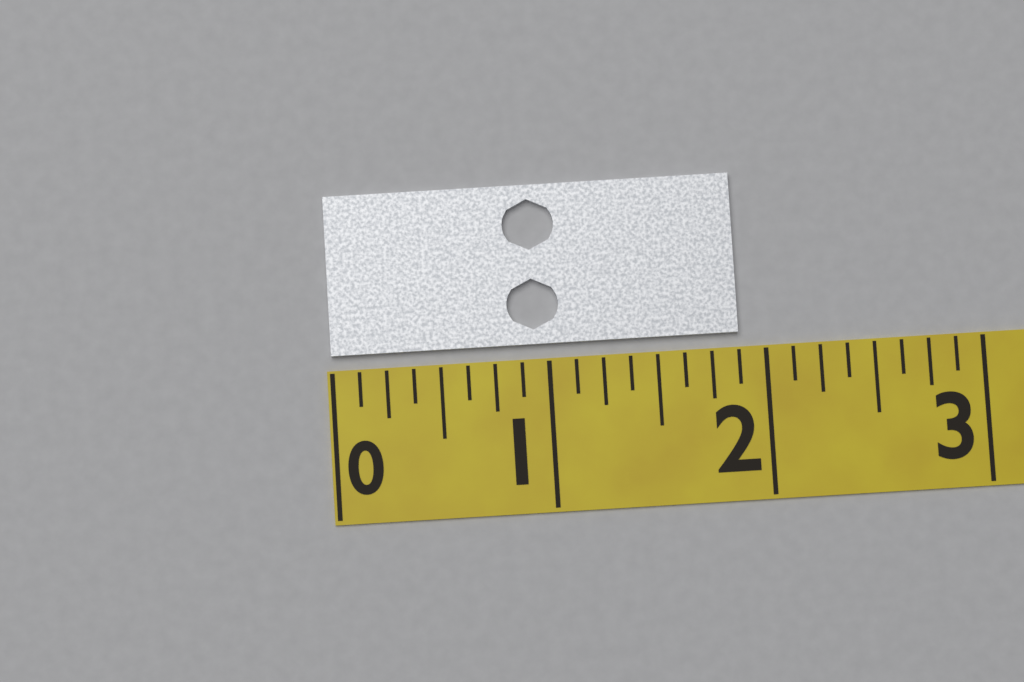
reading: 1.875 (no unit)
